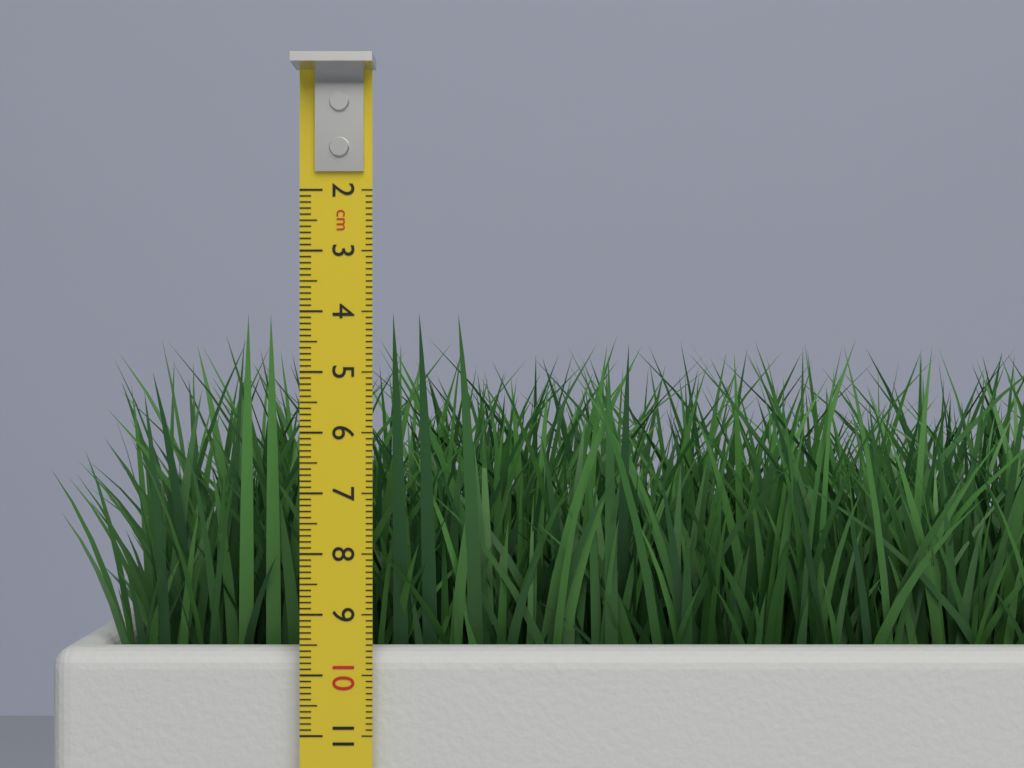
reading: 4.0 cm
